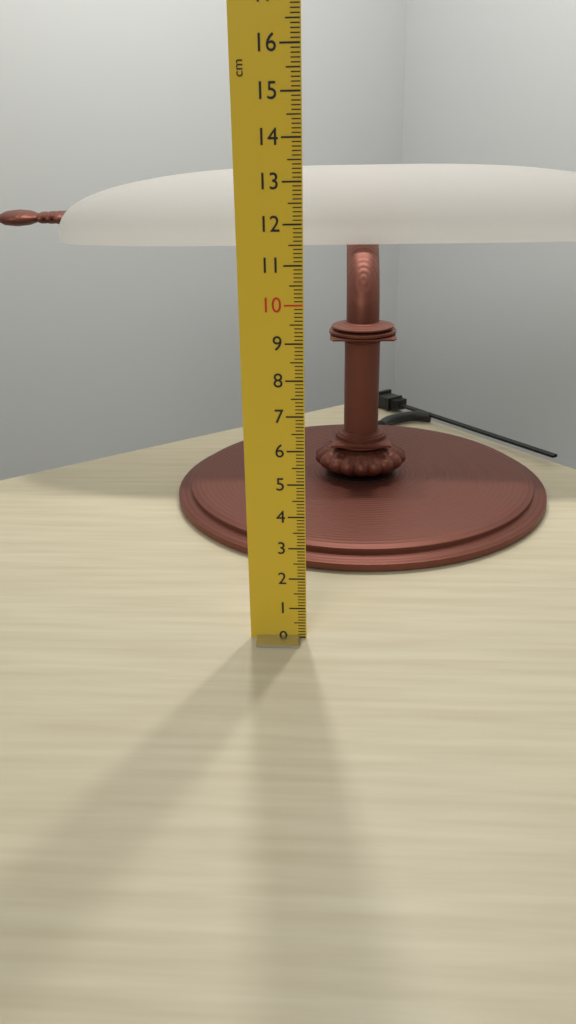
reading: 12.9 cm
